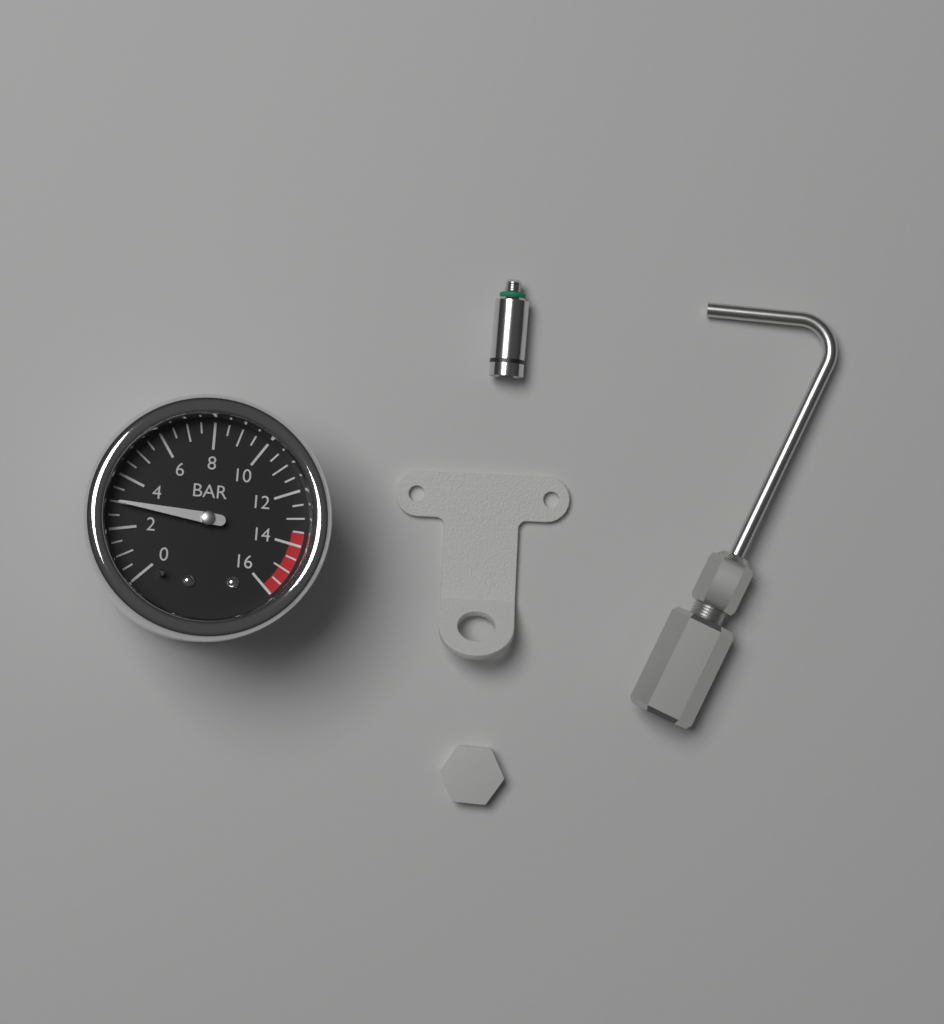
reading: 3.0 bar
